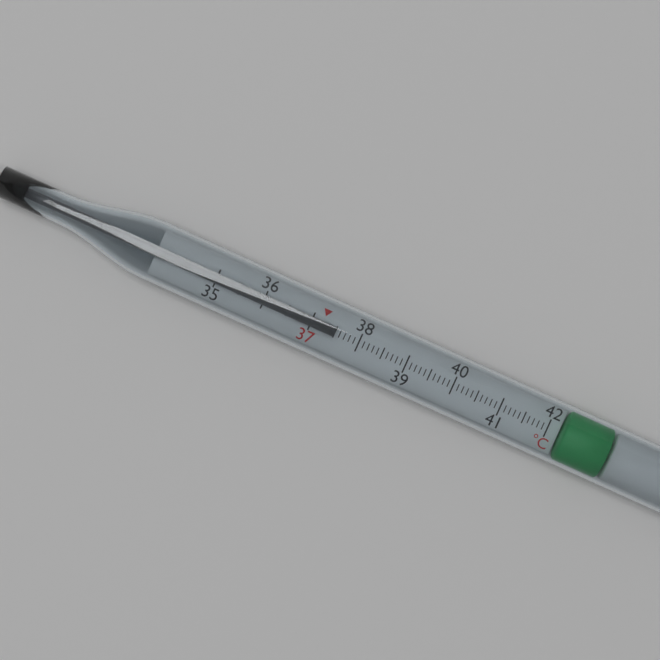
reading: 37.5 °C
